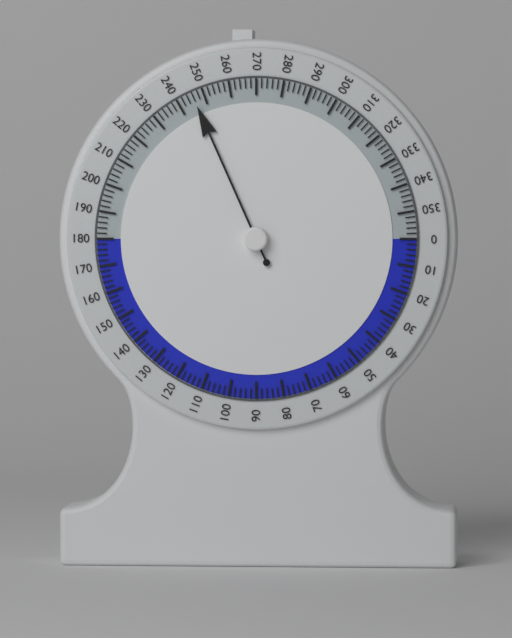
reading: 246 (no unit)
